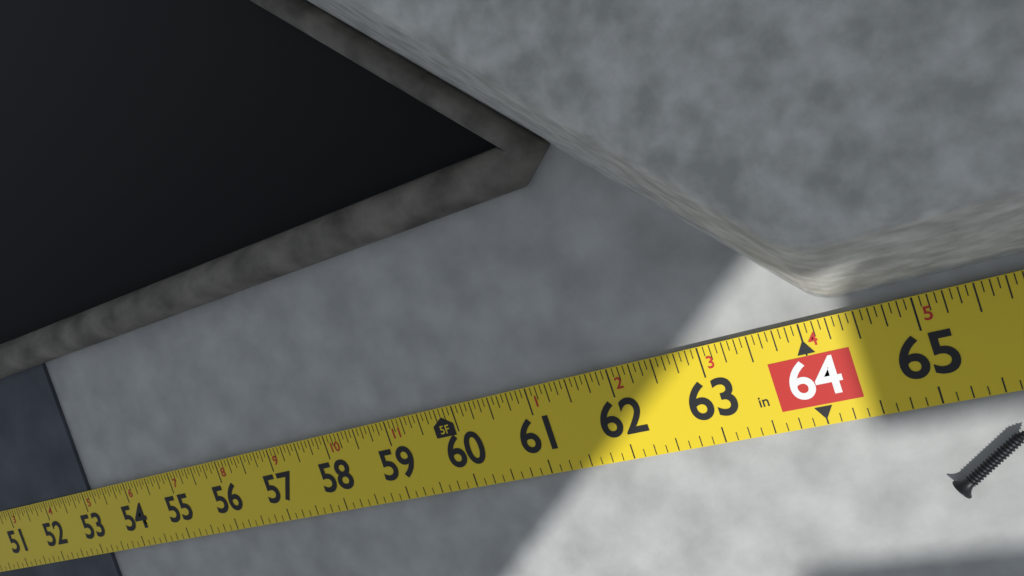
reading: 53.1250 in
